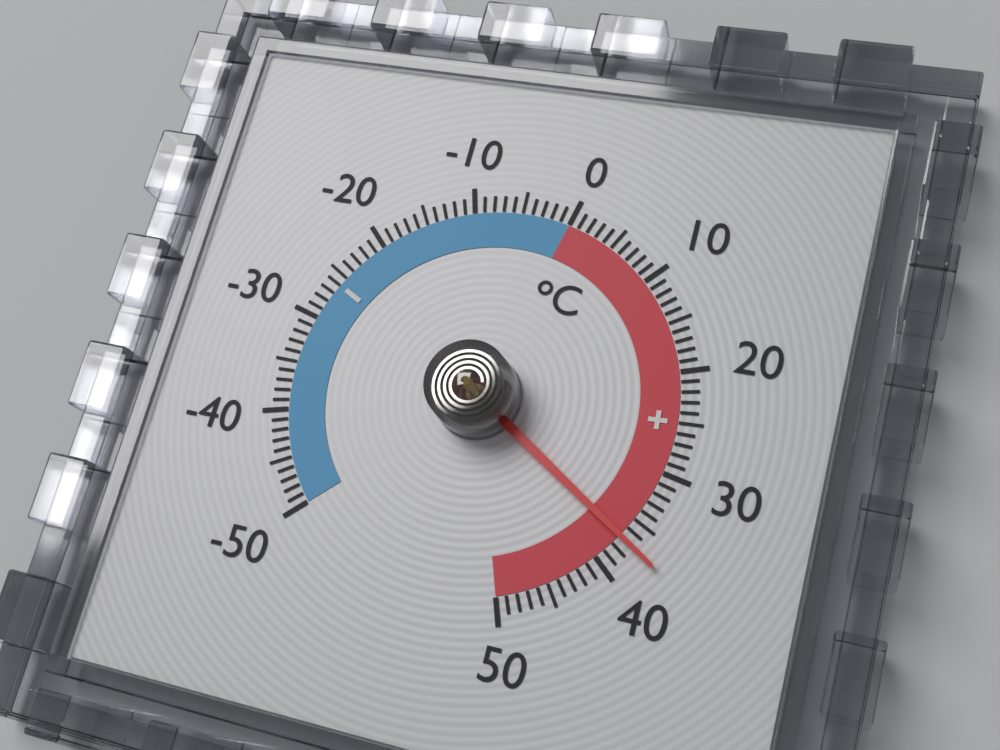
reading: 37 °C
